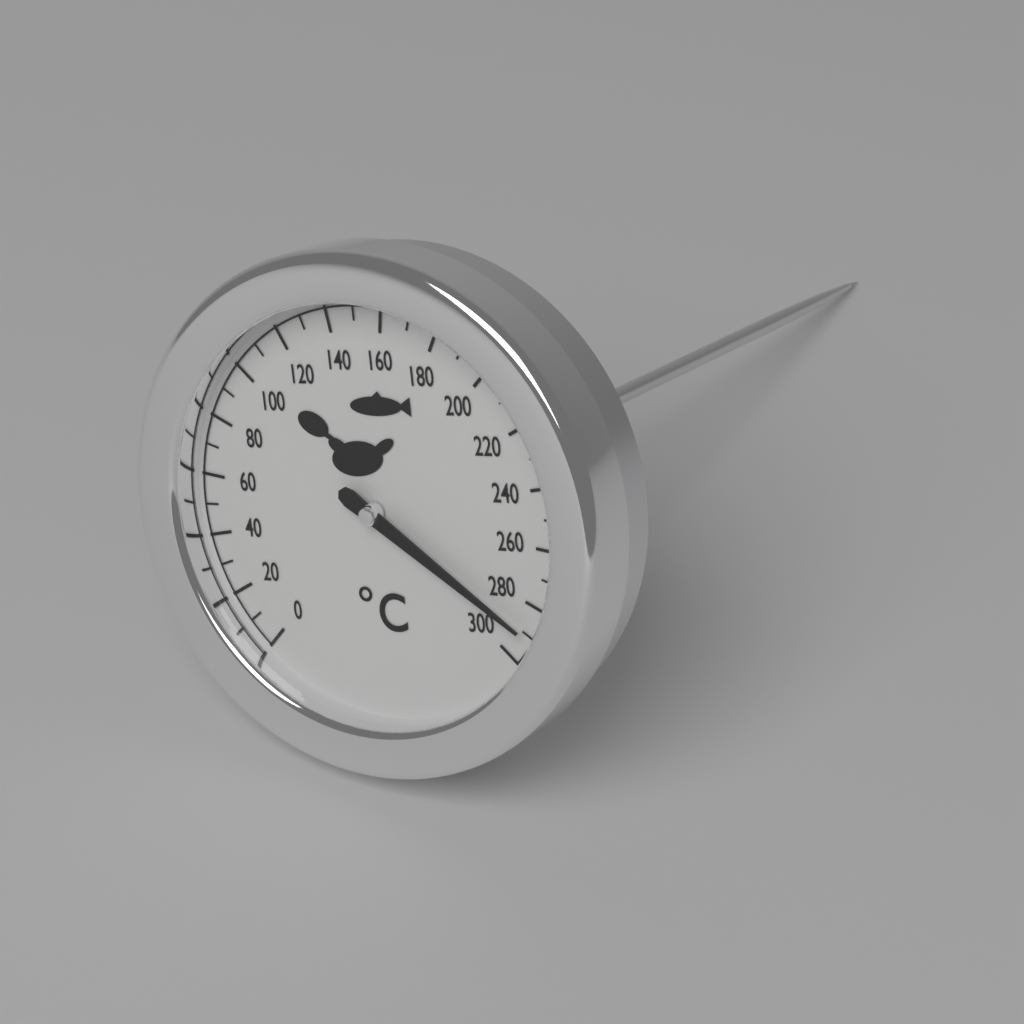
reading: 290 °C
